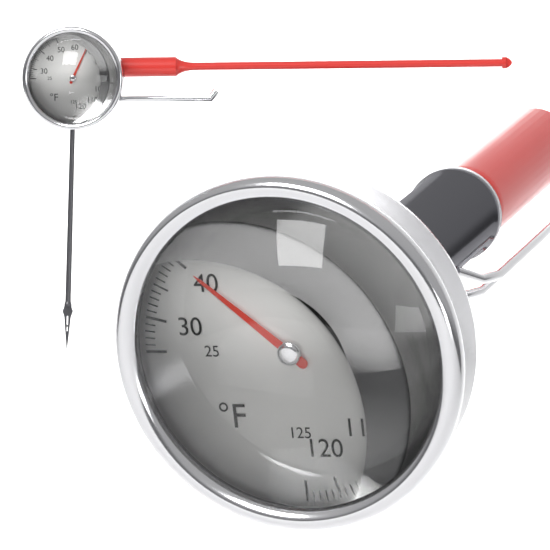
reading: 40 °F
